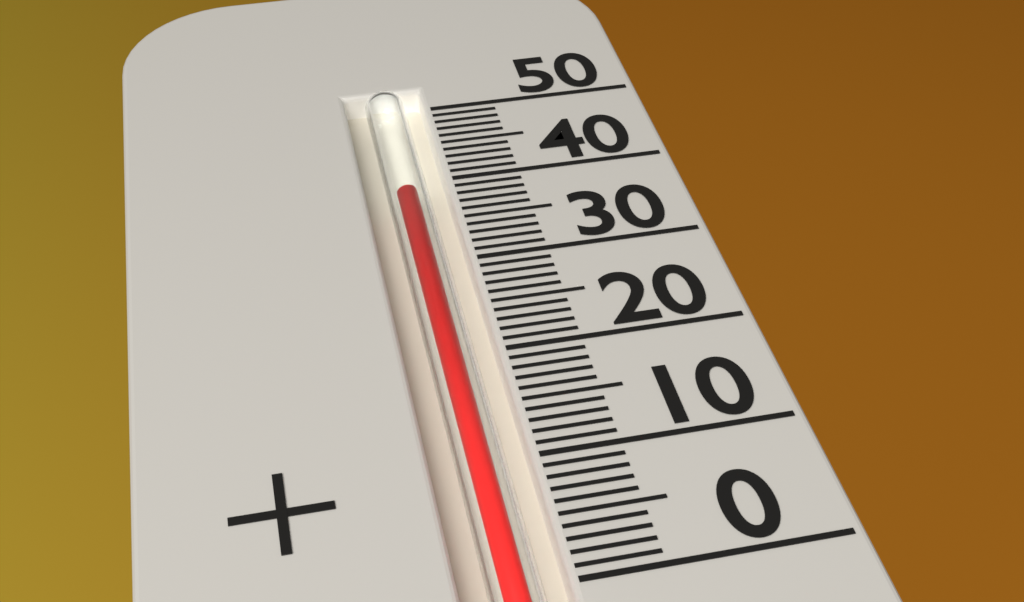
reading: 39 (no unit)
